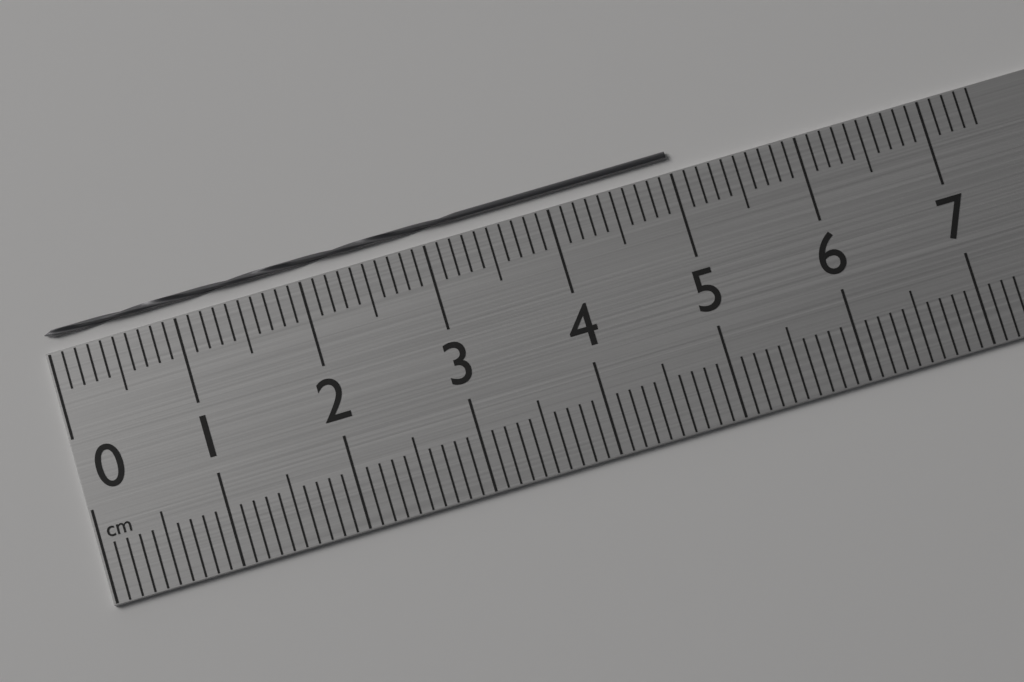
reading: 5.0 cm
